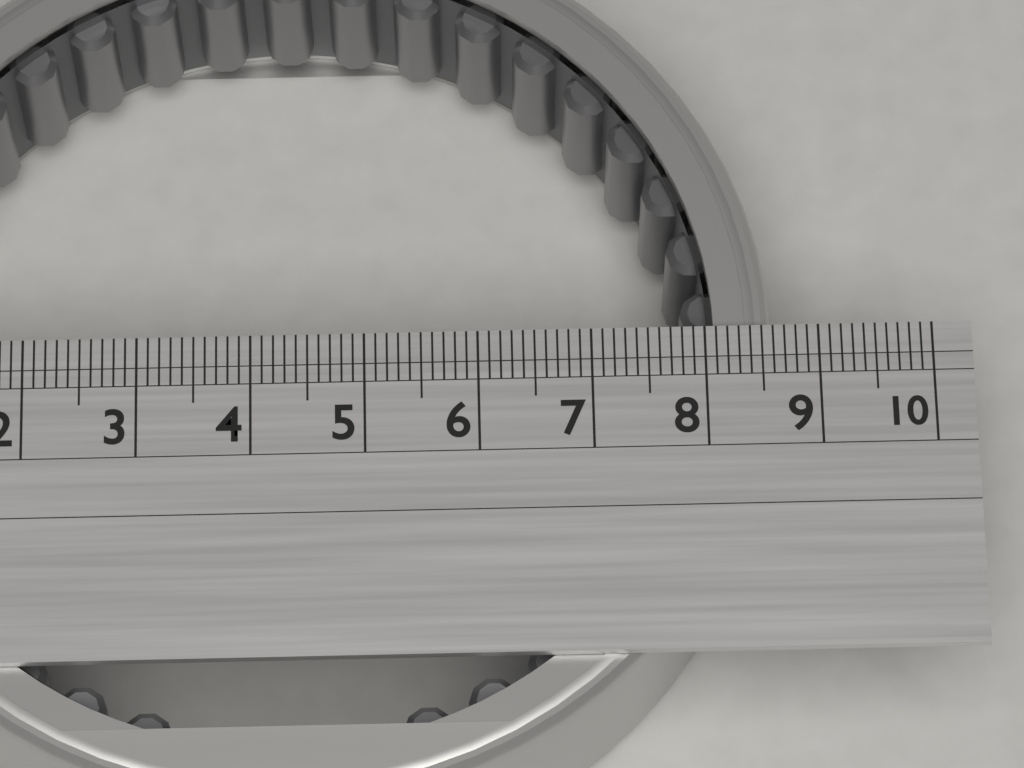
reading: 8.6 (no unit)
